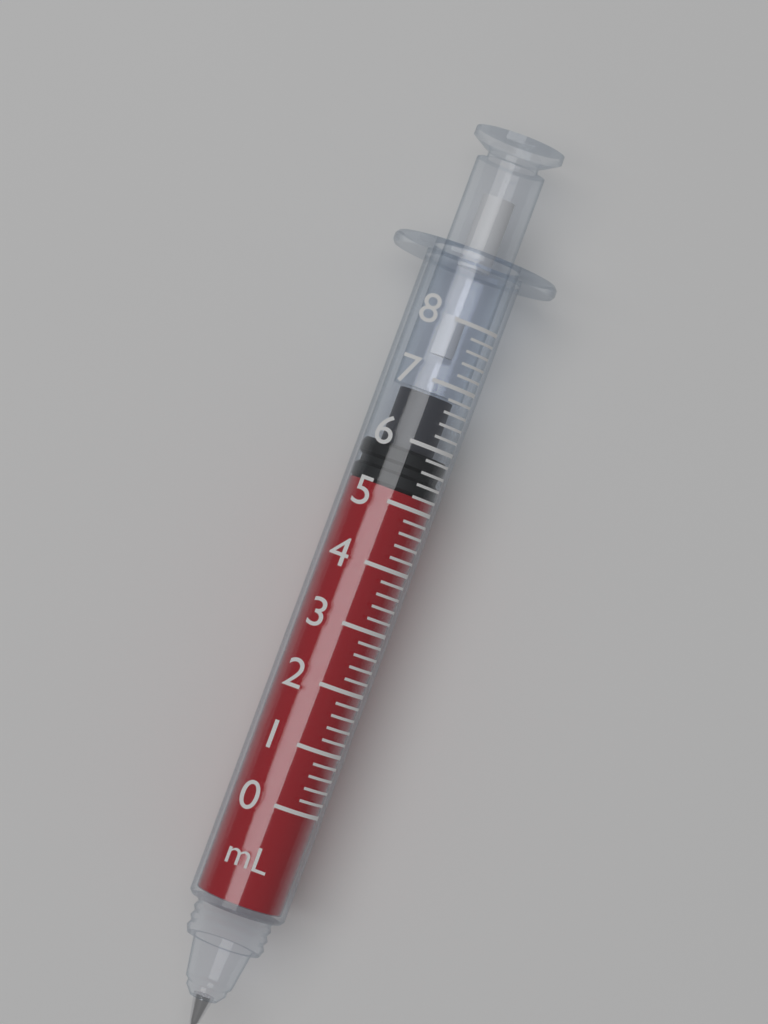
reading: 5.2 mL
